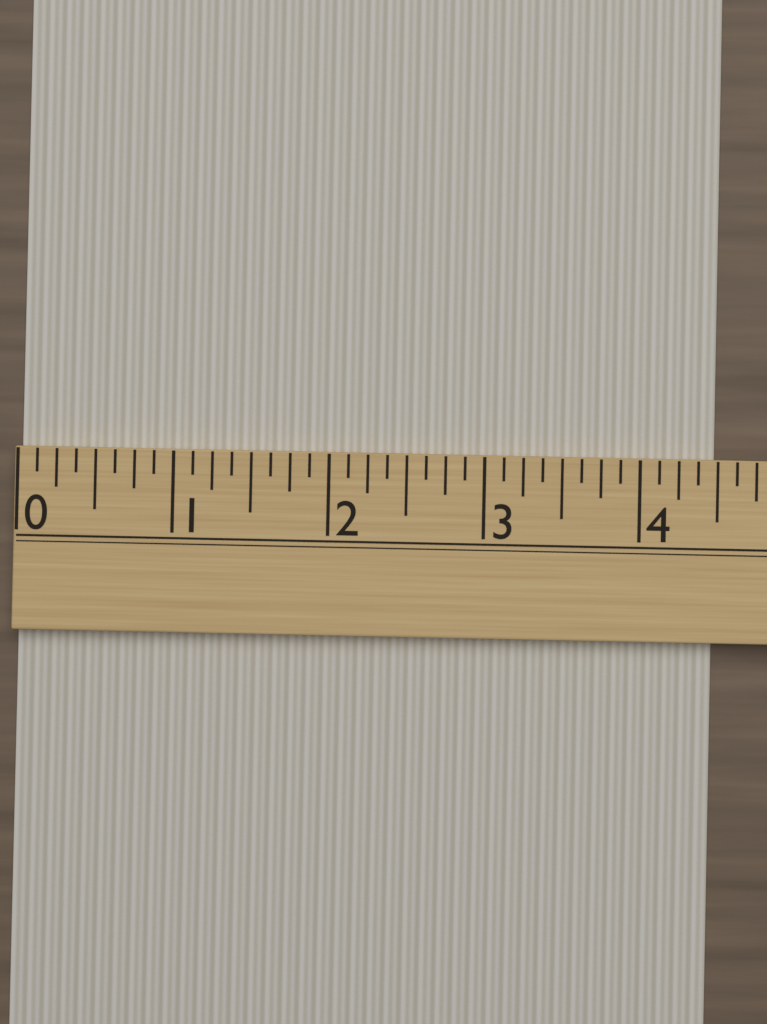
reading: 4.500 (no unit)
